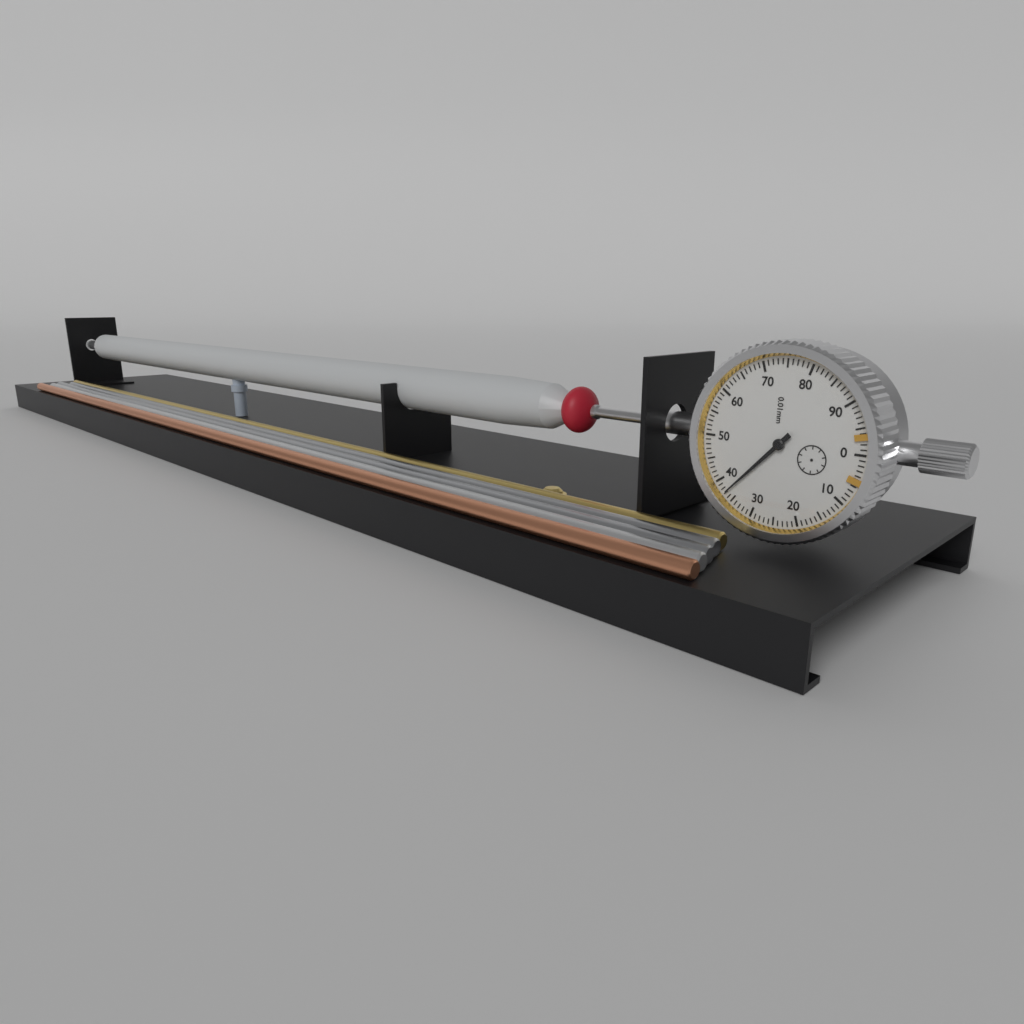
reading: 0.37 mm
